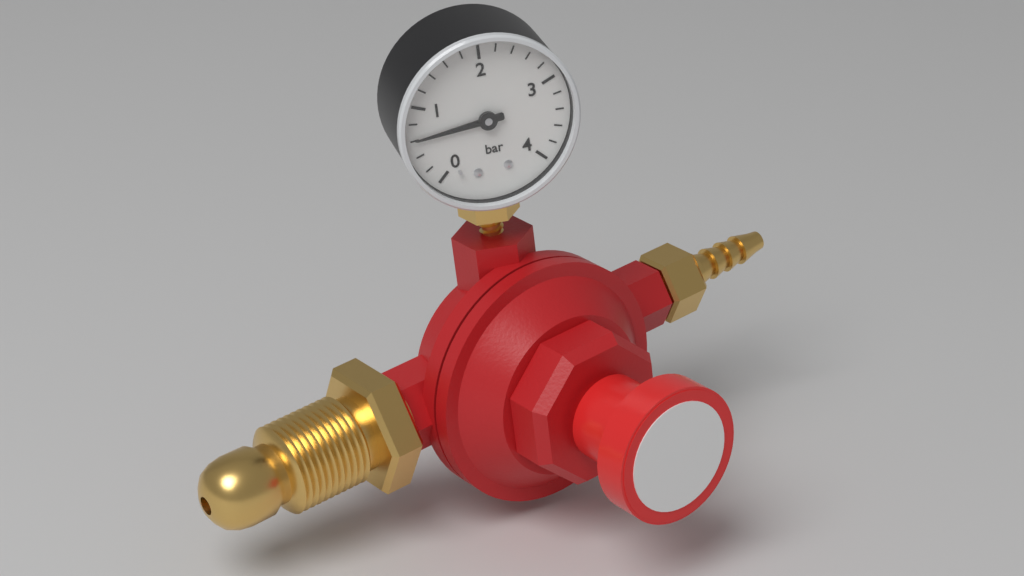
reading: 0.6 bar
